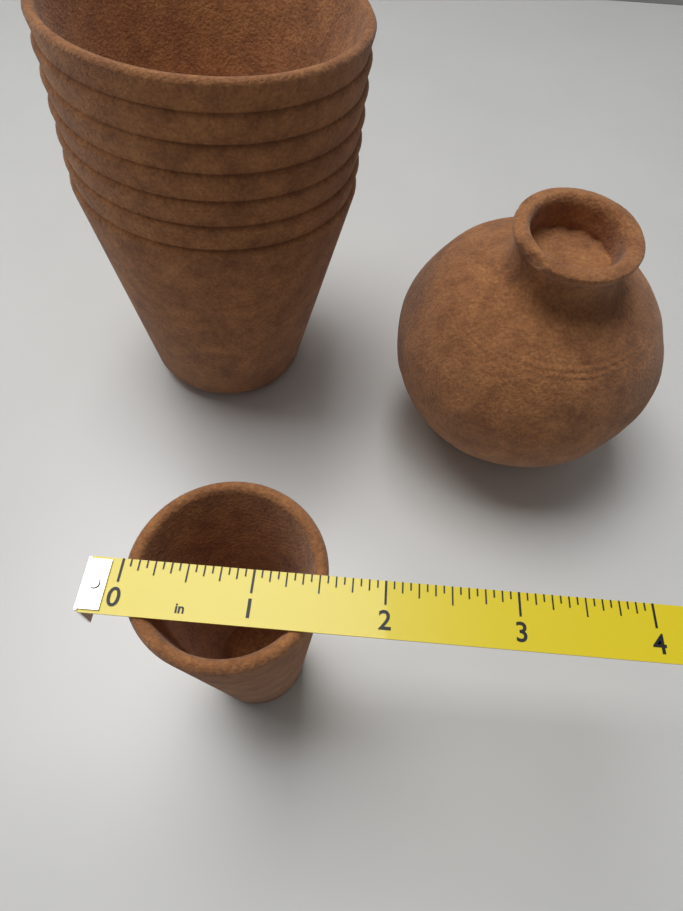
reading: 1.5625 in
